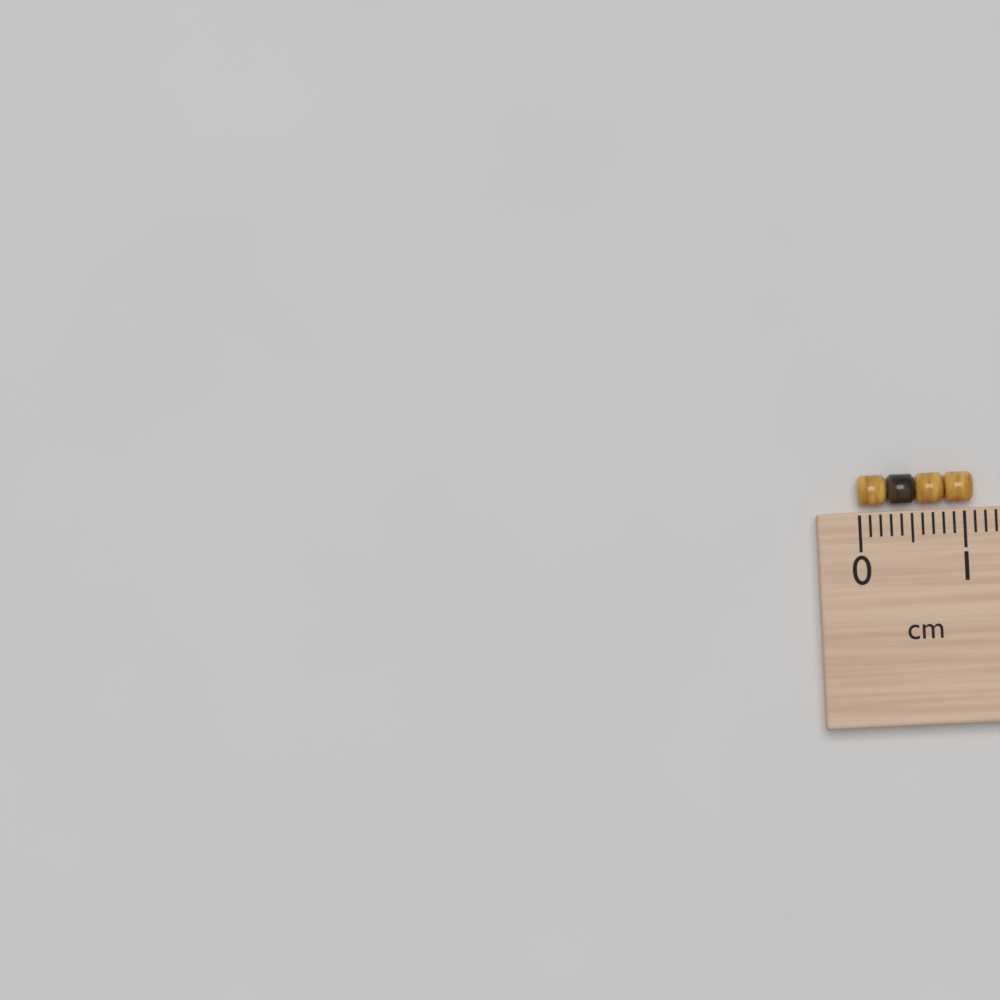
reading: 1.1 cm
